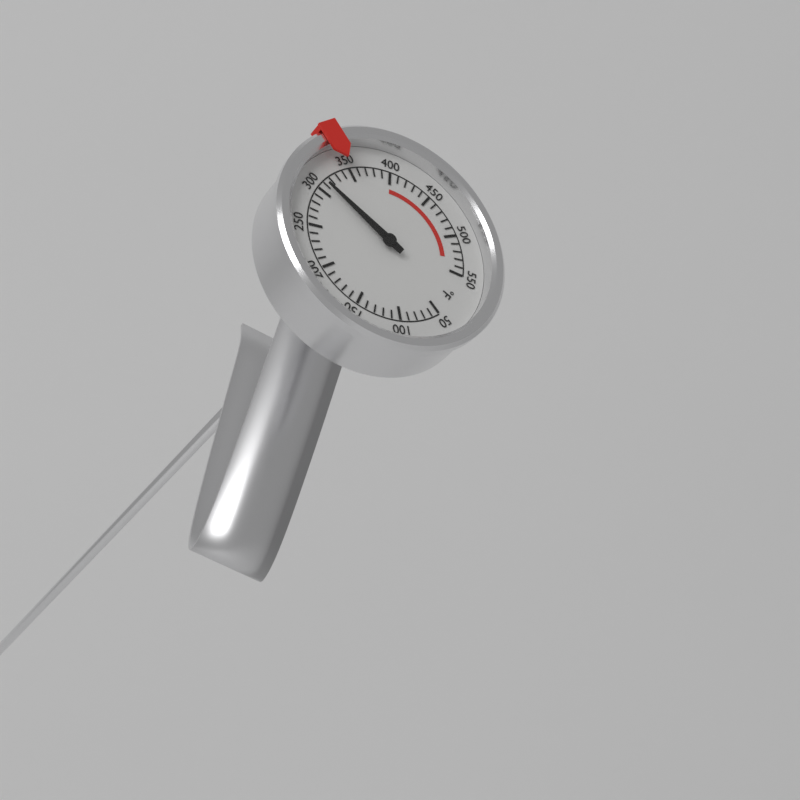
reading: 310 °F
